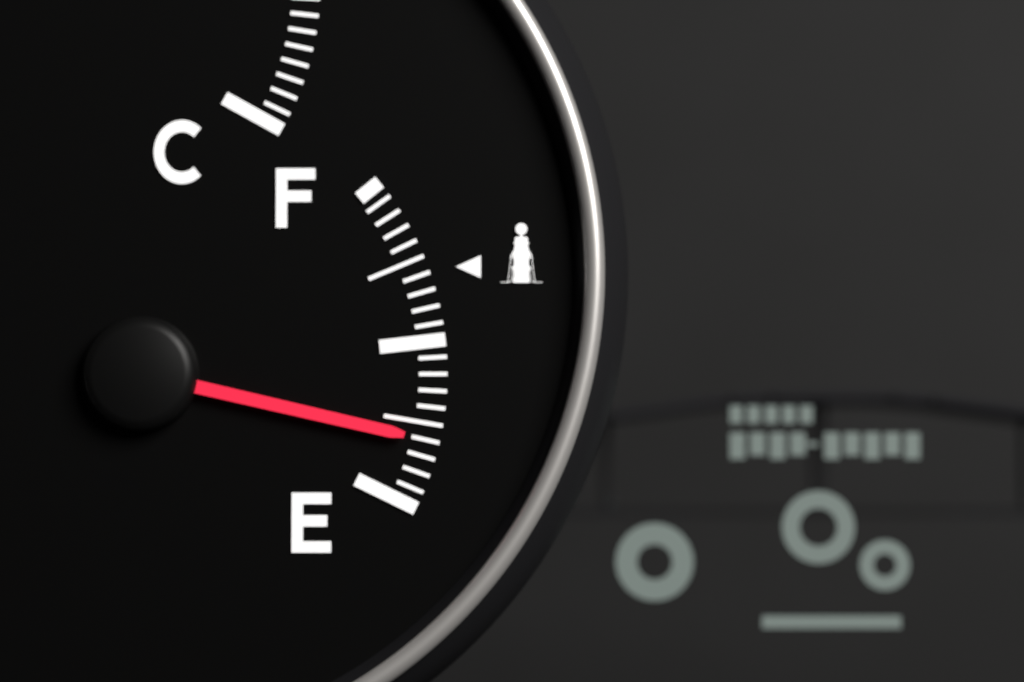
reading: 0.20 (no unit)
